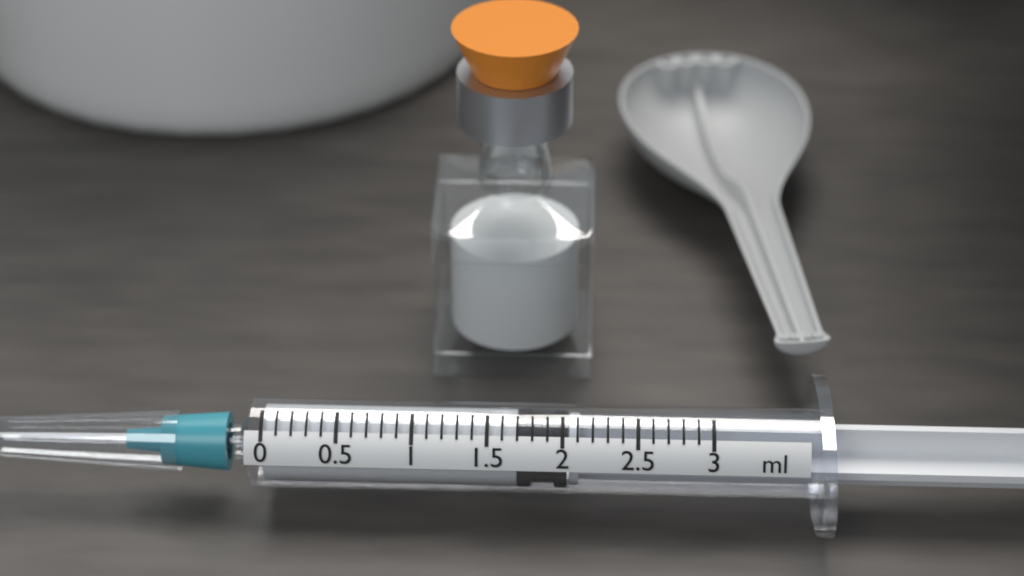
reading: 1.7 ml
